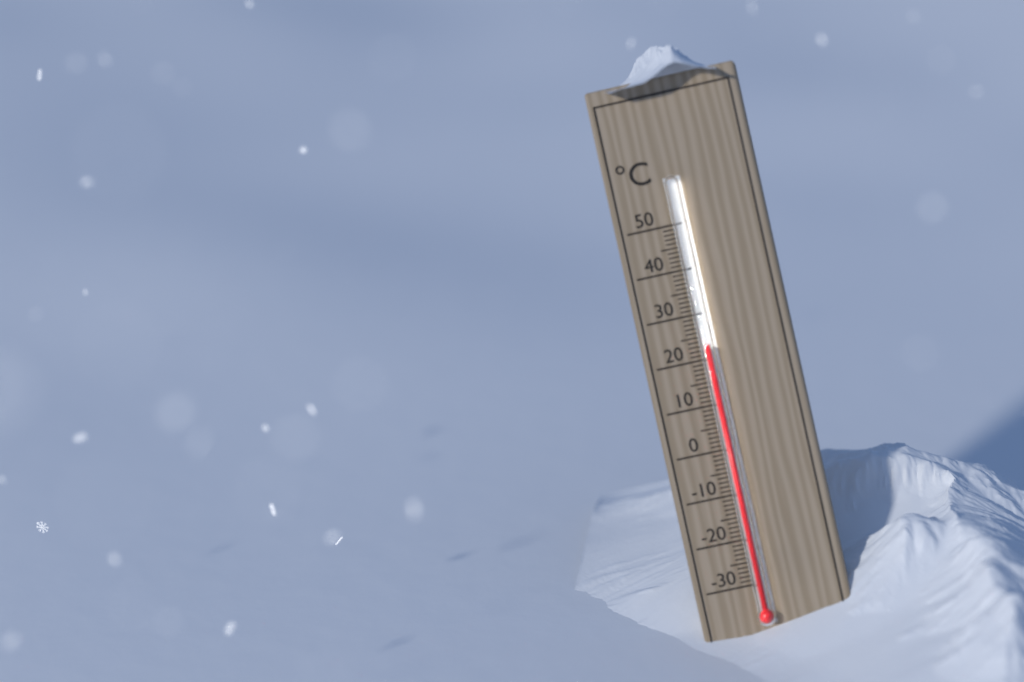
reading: 23 °C
